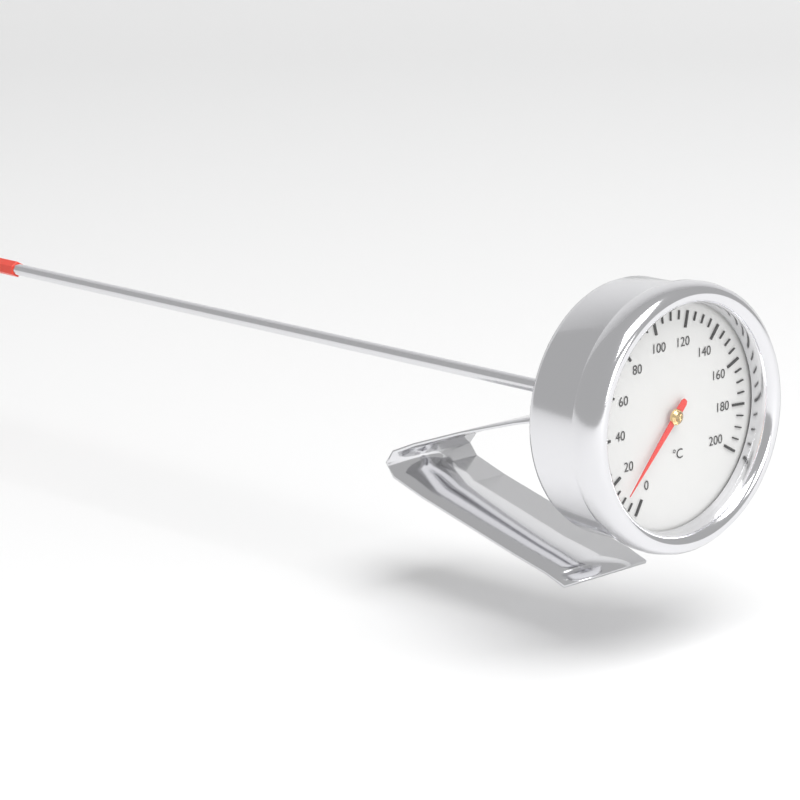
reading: 10 °C
